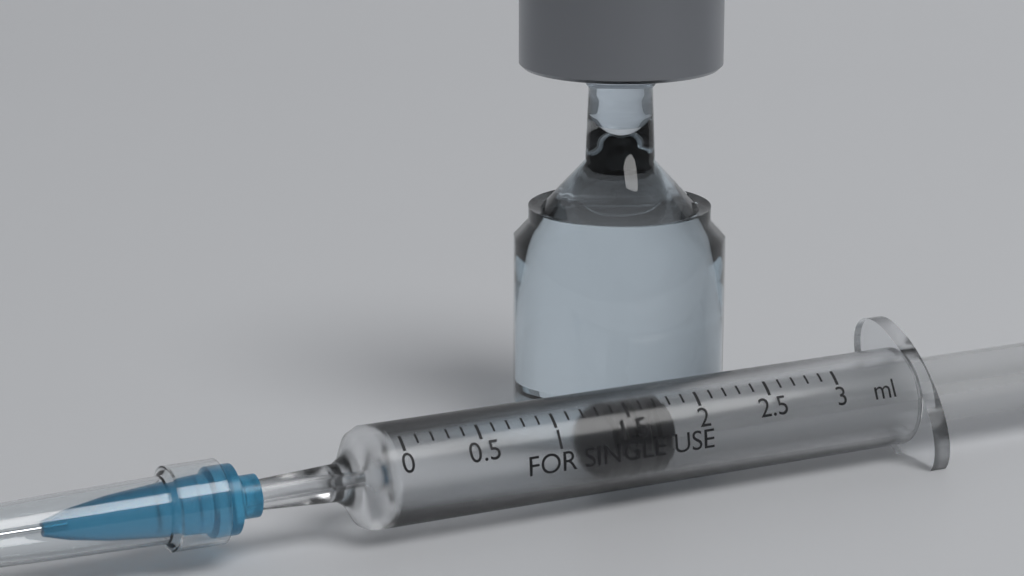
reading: 1.4 ml
